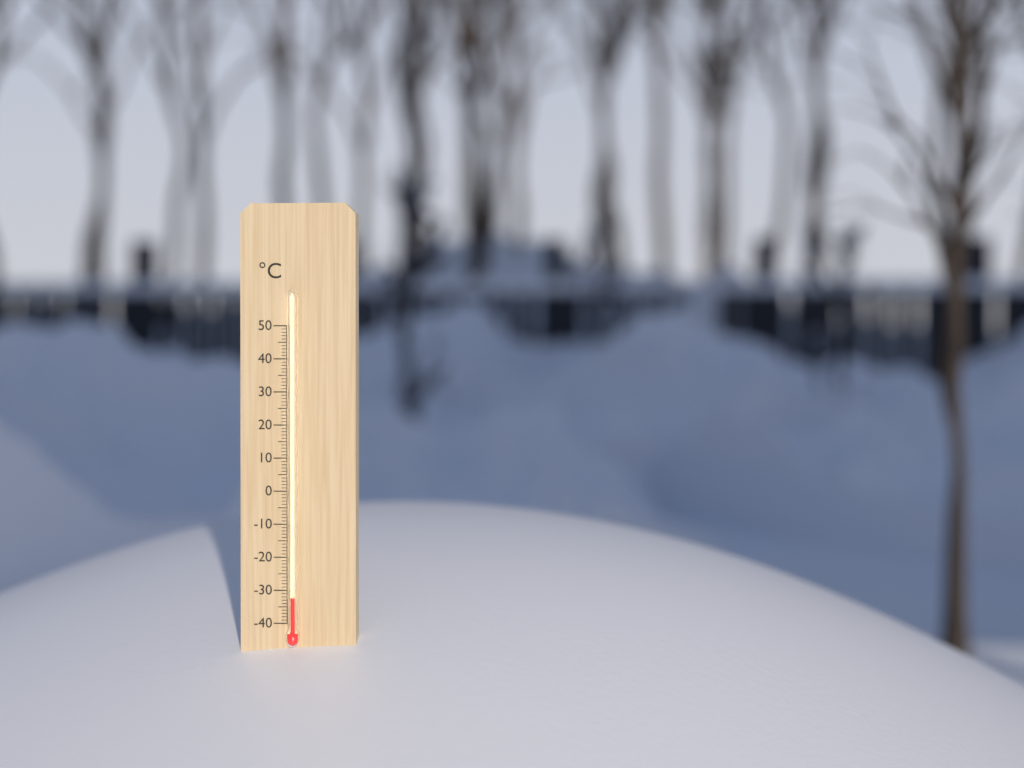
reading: -32 °C
